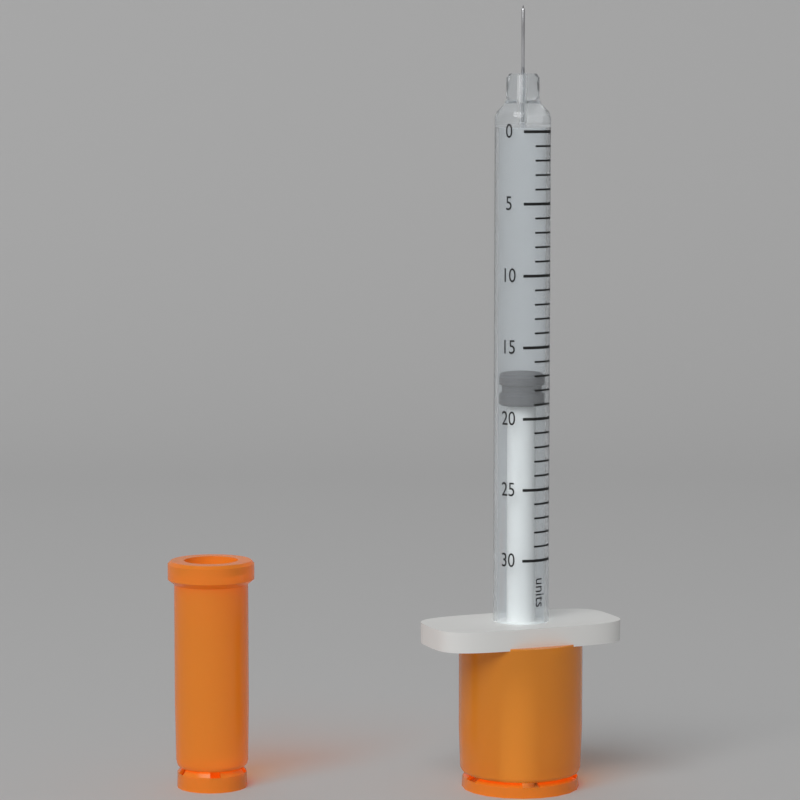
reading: 17 units
